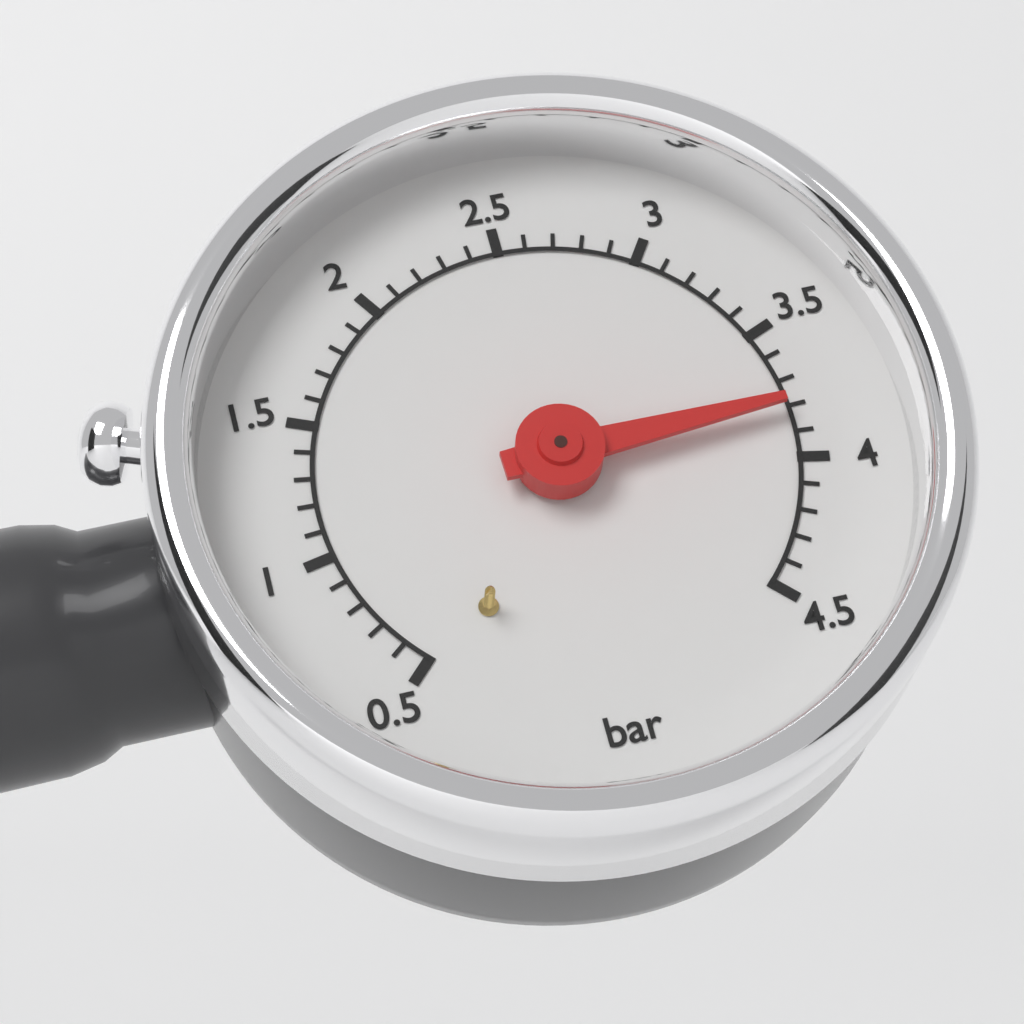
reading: 3.8 bar
